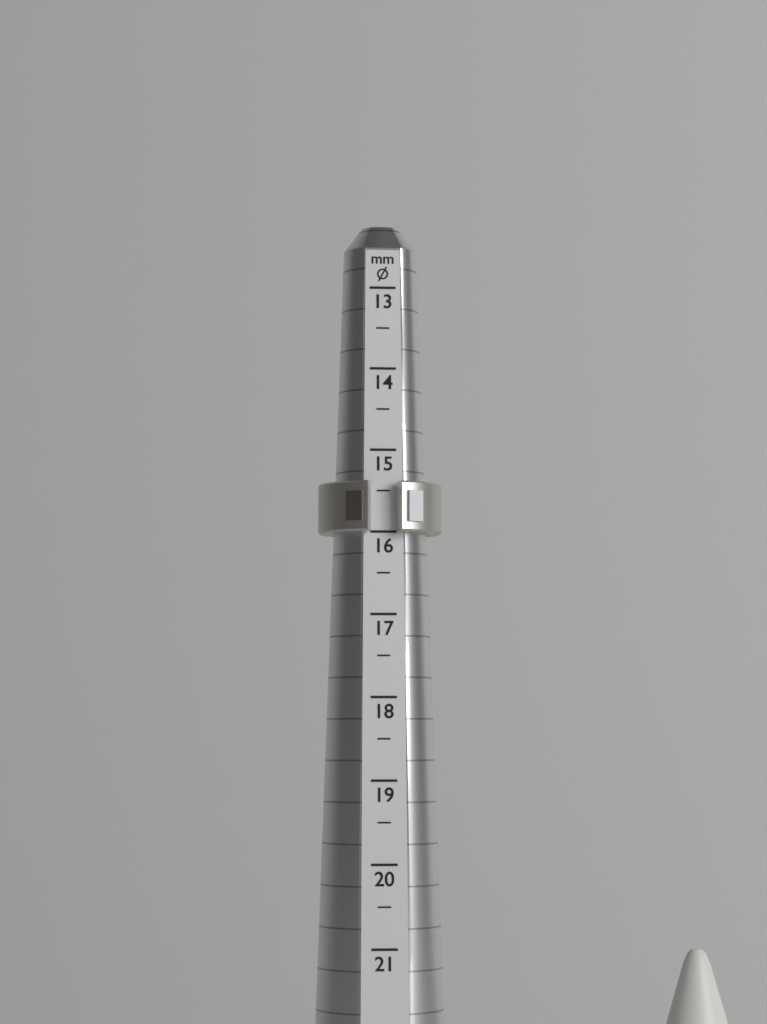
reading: 16.0 mm
